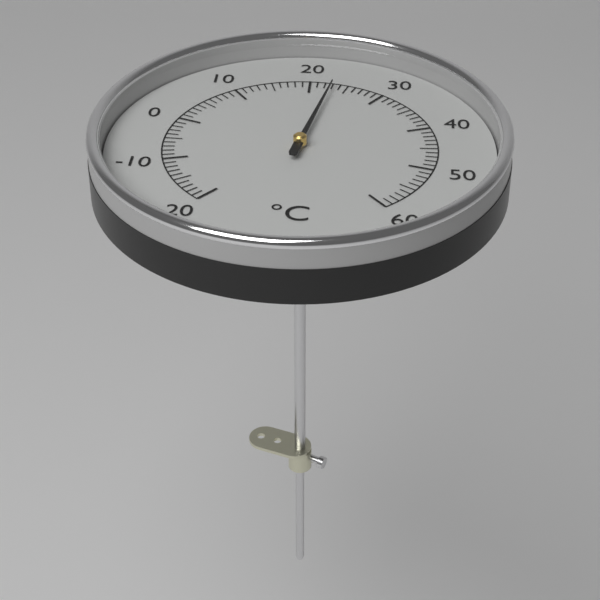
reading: 23 °C
